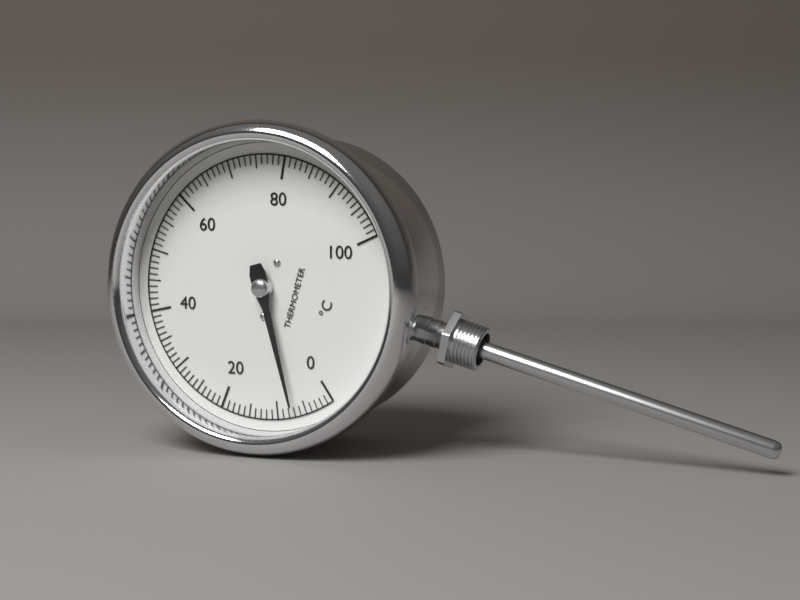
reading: 7 °C
